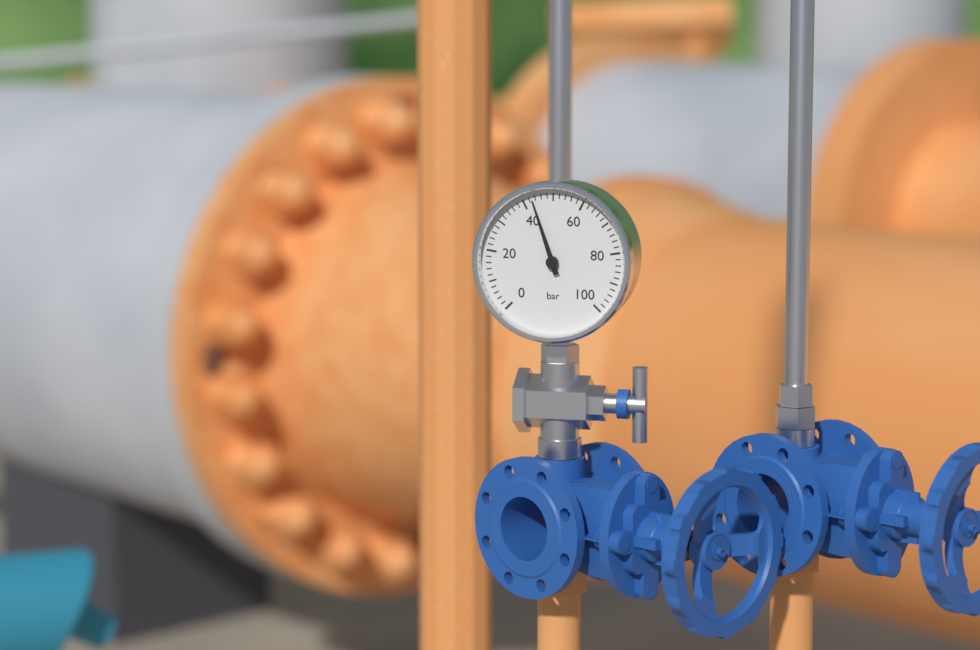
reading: 43 bar
